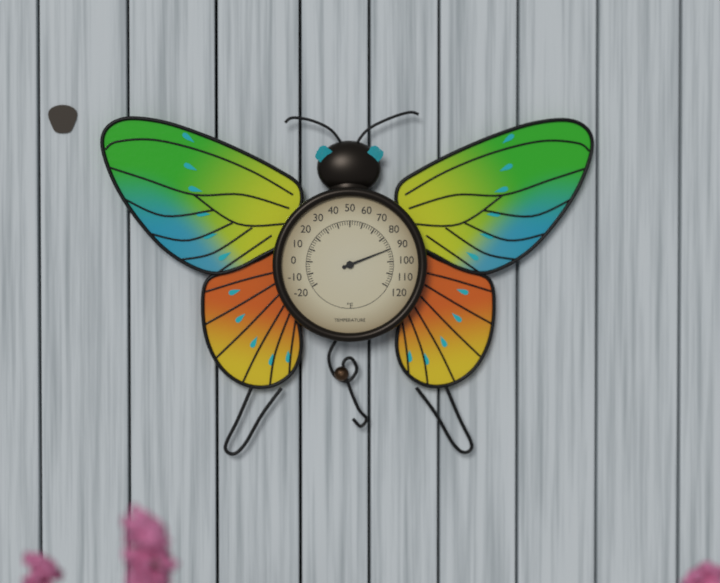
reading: 90 °F
